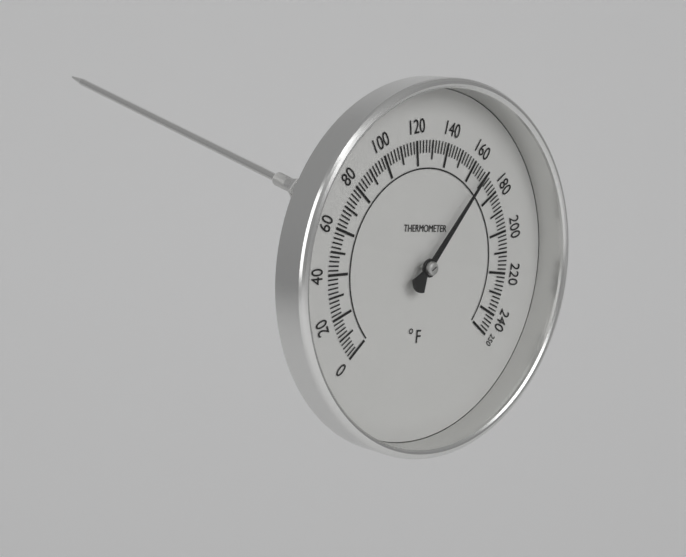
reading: 166 °F
